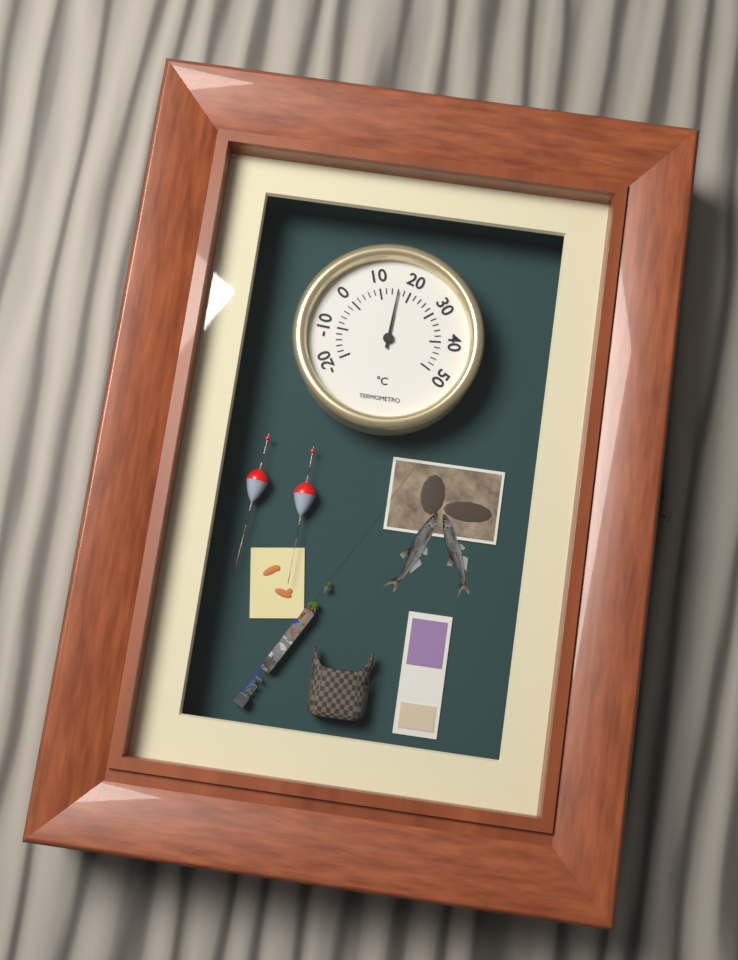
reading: 16 °C
